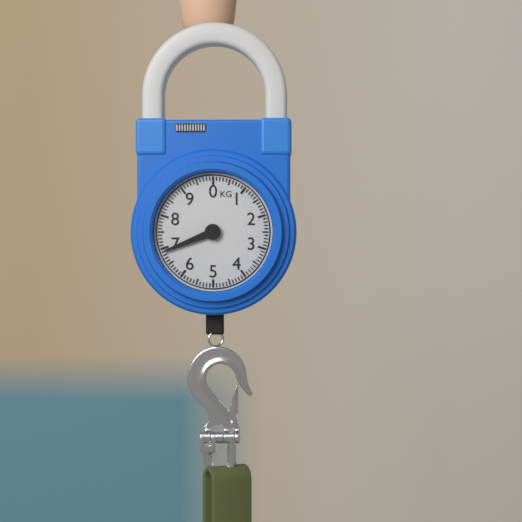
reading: 6.9 kg
